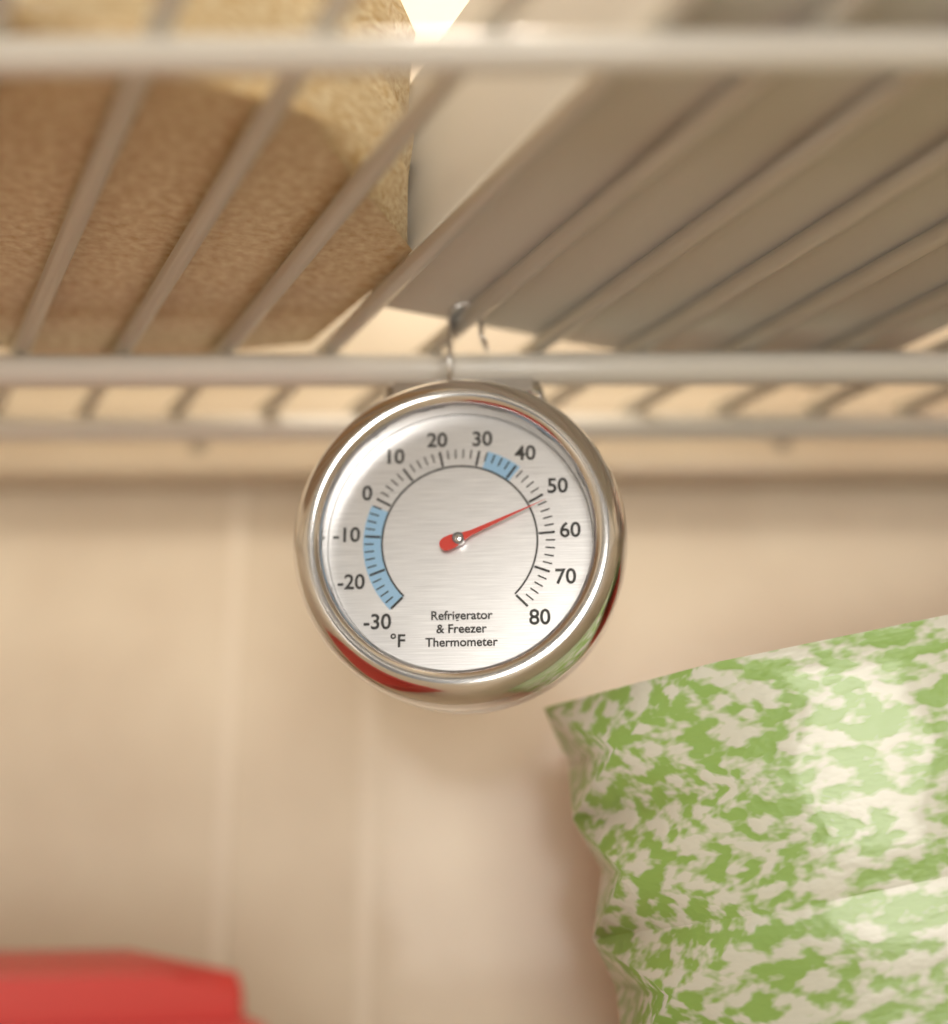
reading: 52 °F
